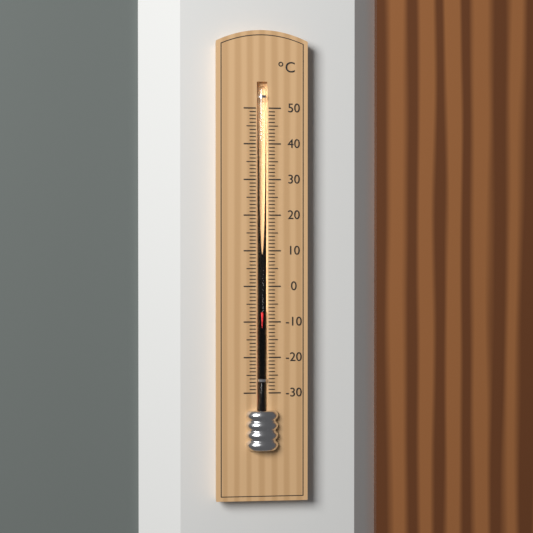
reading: -7 °C
